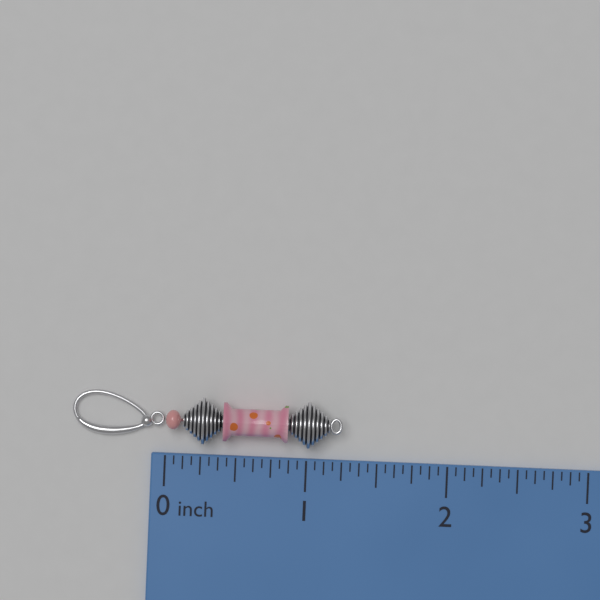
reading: 1.2500 inch
